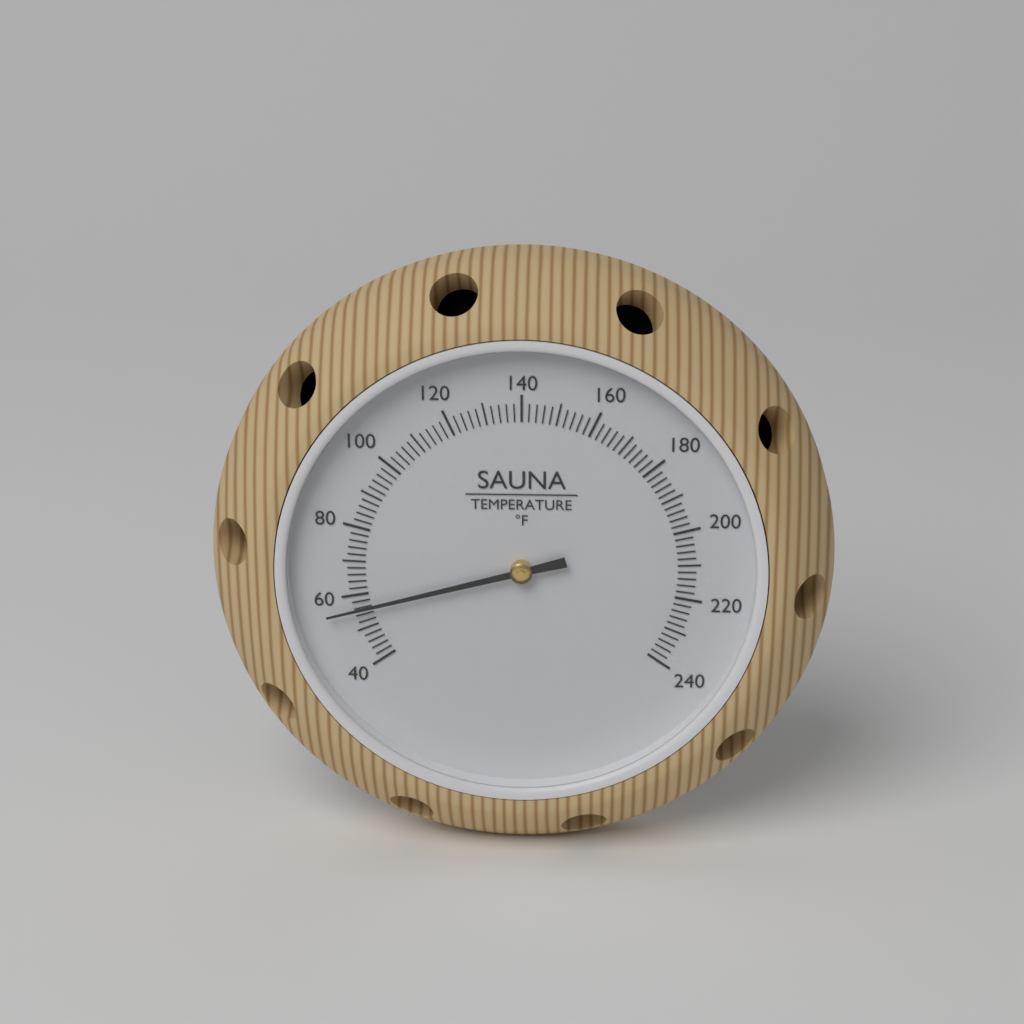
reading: 56 °F
